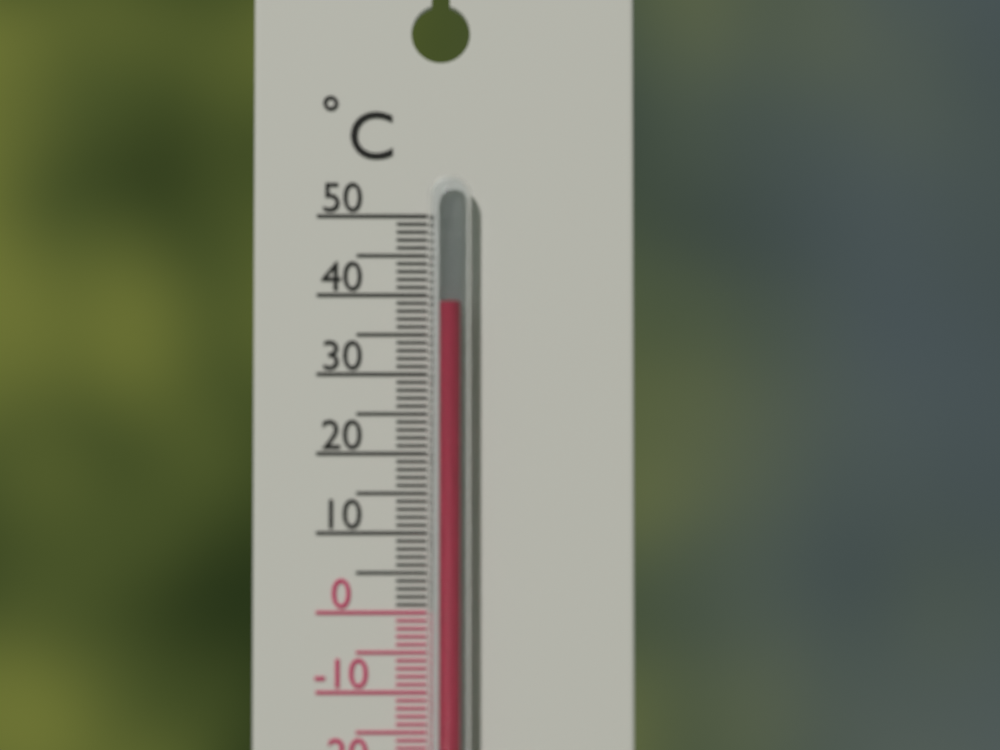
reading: 39 °C
